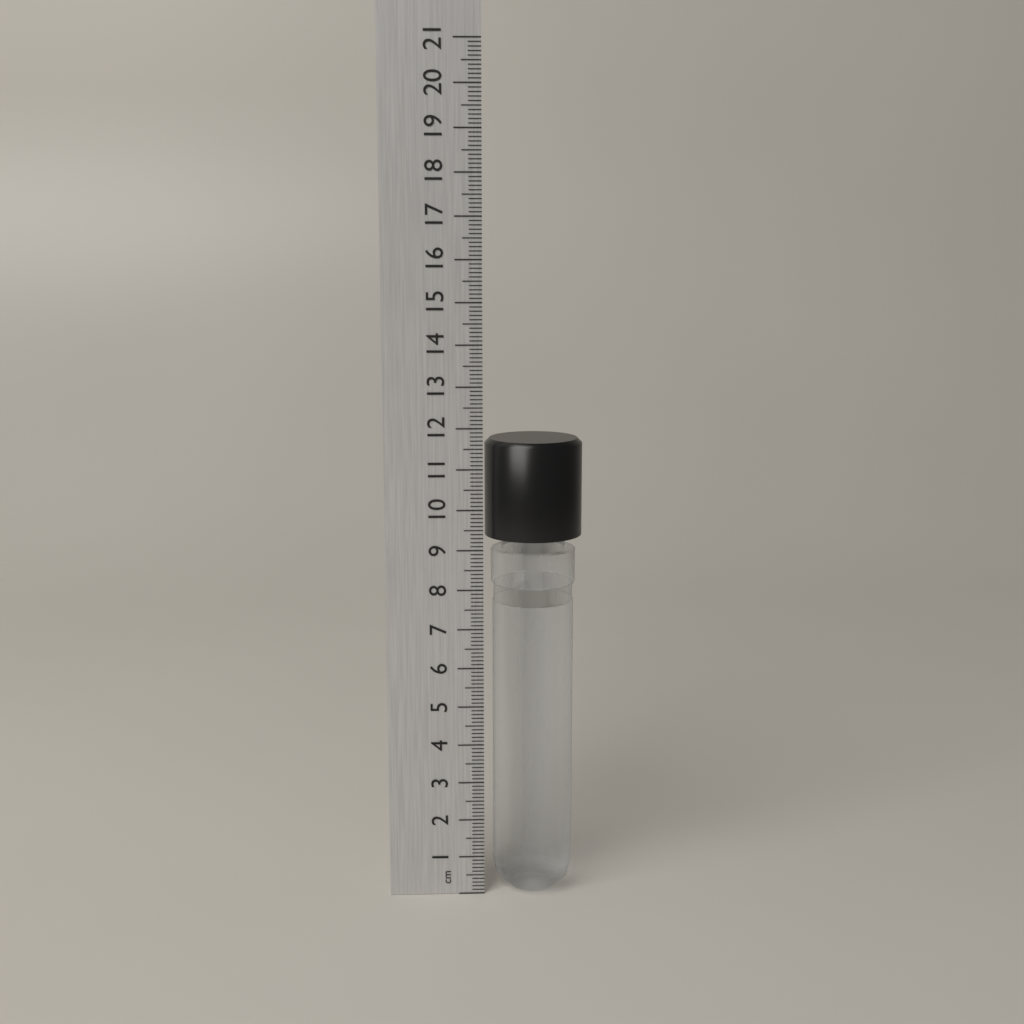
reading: 11.7 cm
